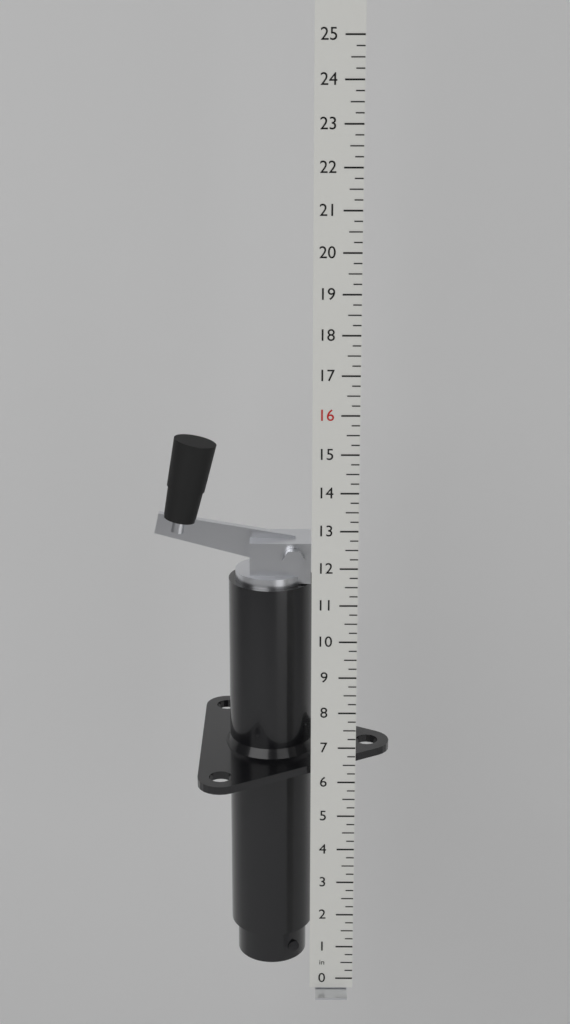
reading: 15.00 in
